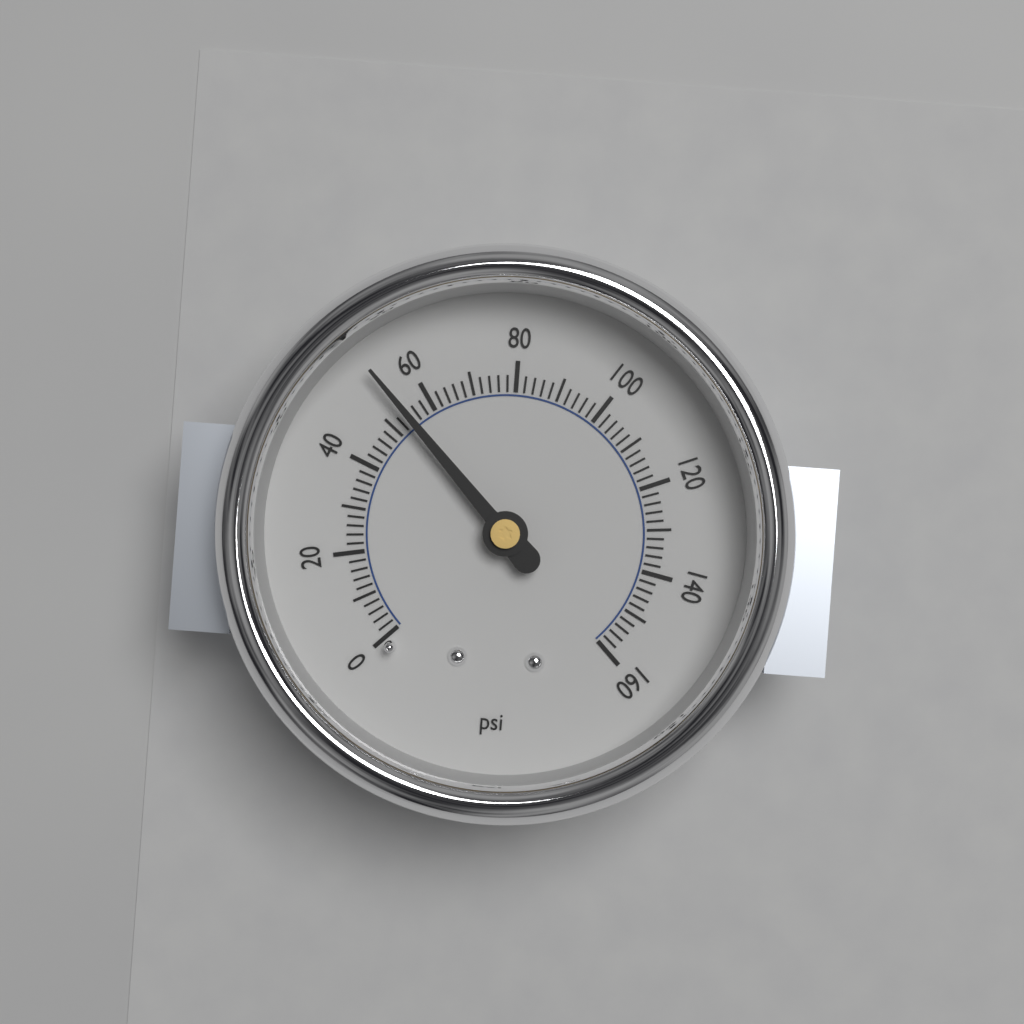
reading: 54 psi
